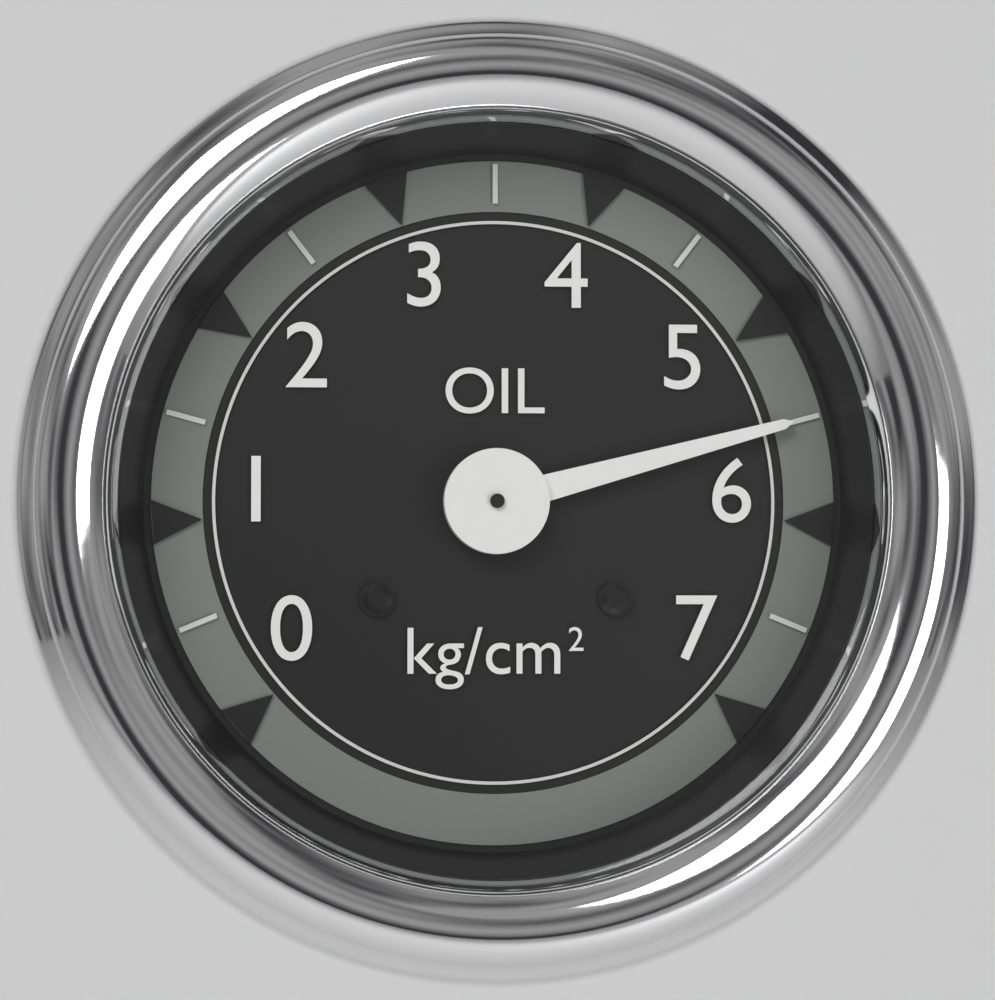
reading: 5.5 kg/cm²
